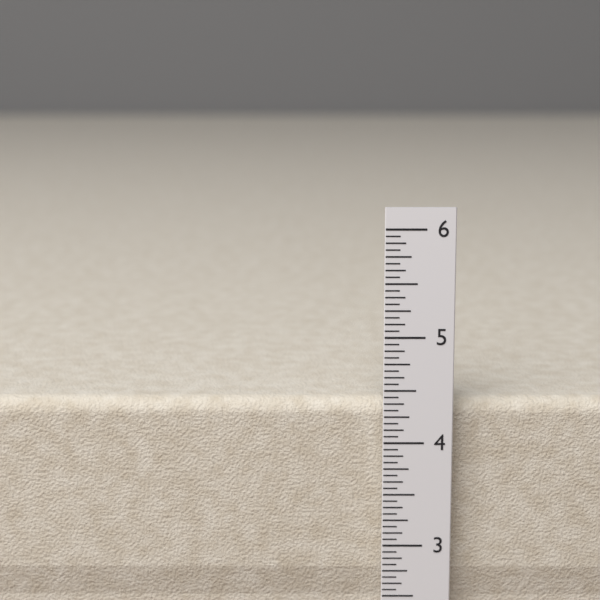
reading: 4.3750 in
